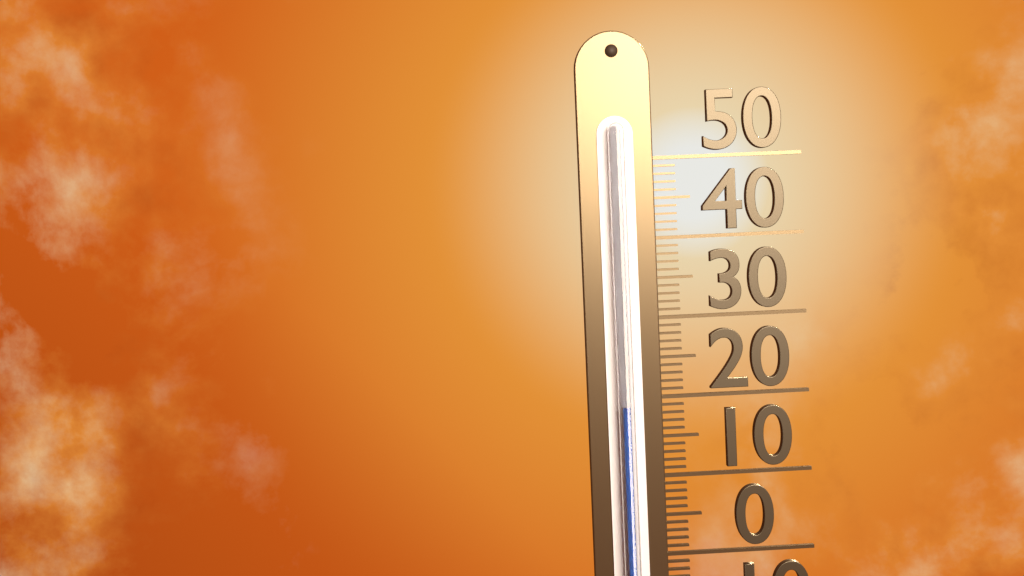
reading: 19 (no unit)
